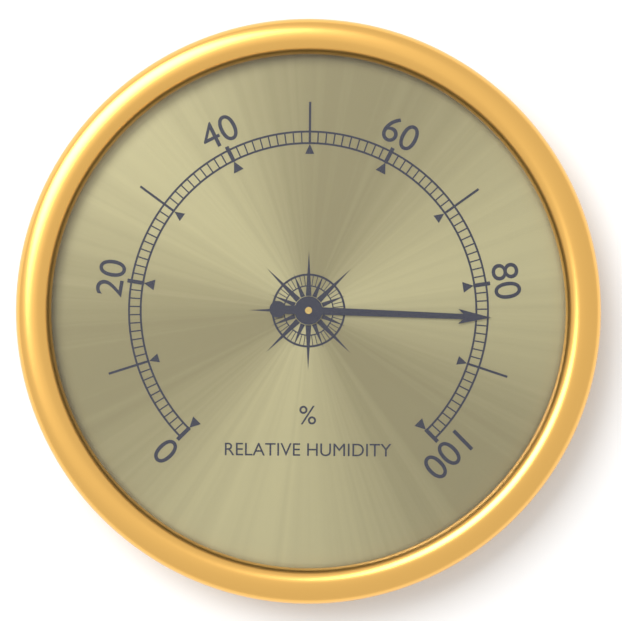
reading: 84 %
